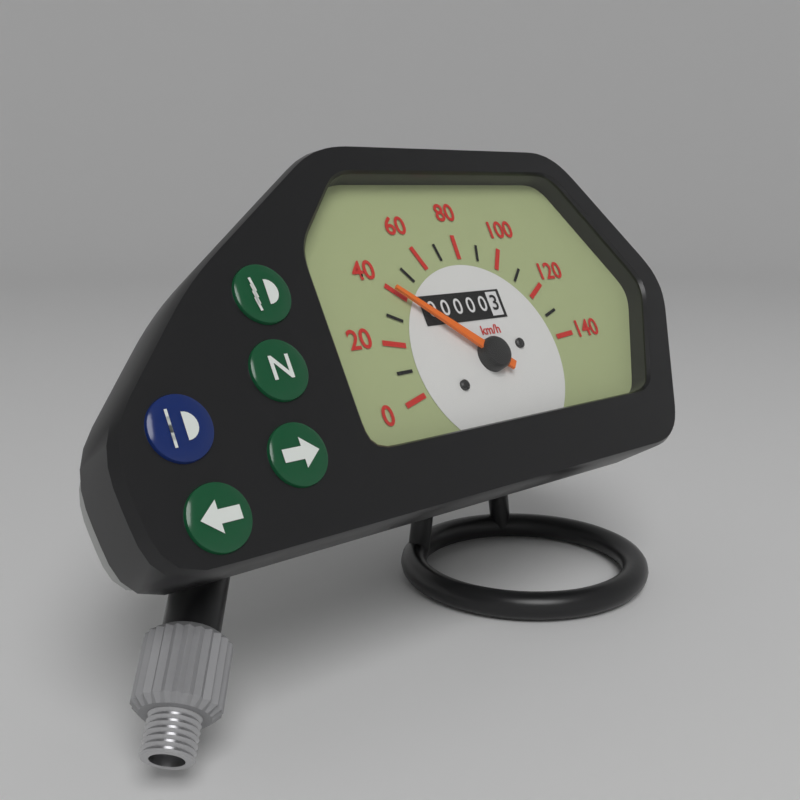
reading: 40 km/h
